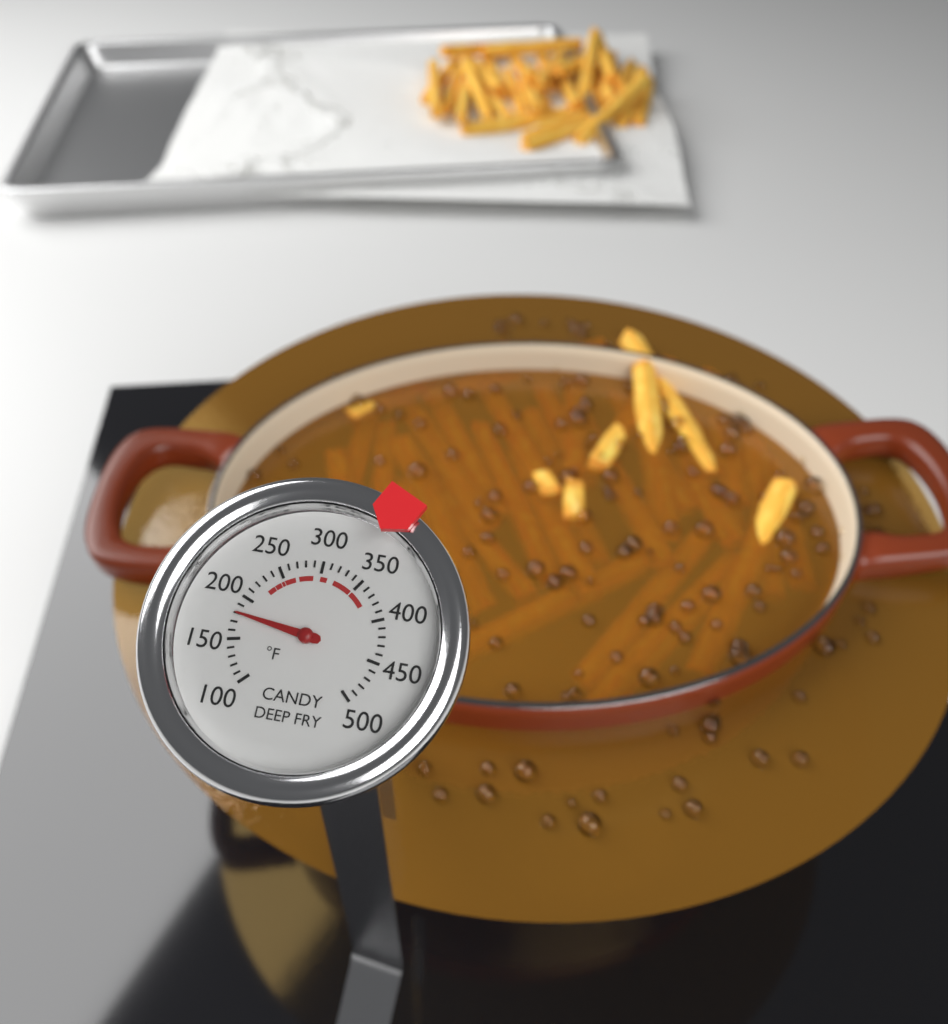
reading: 180 °F
